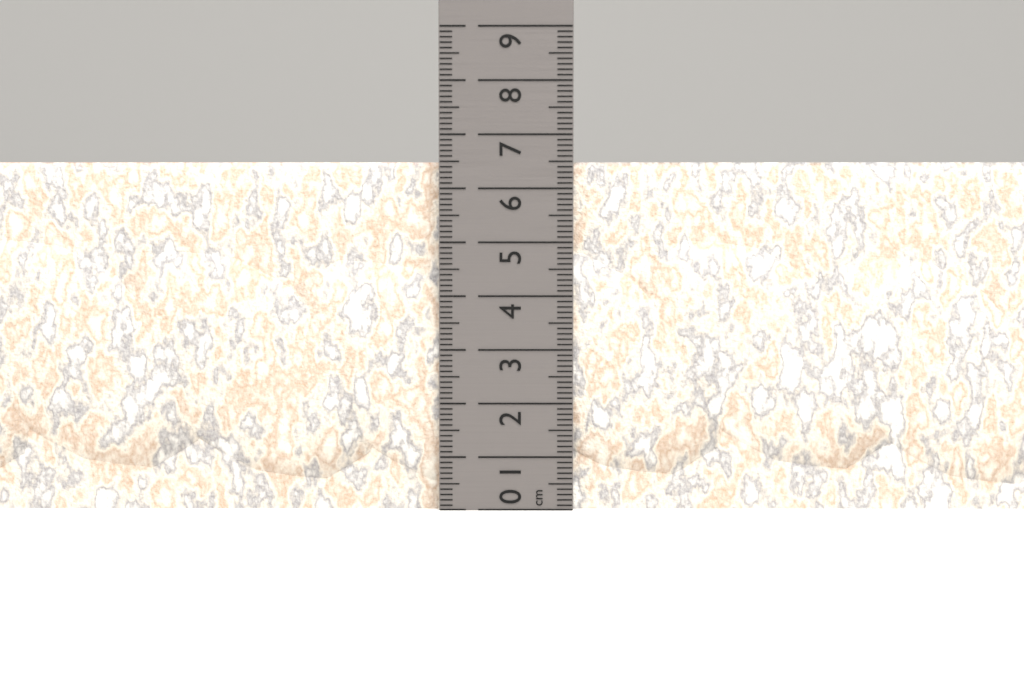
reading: 6.5 cm
